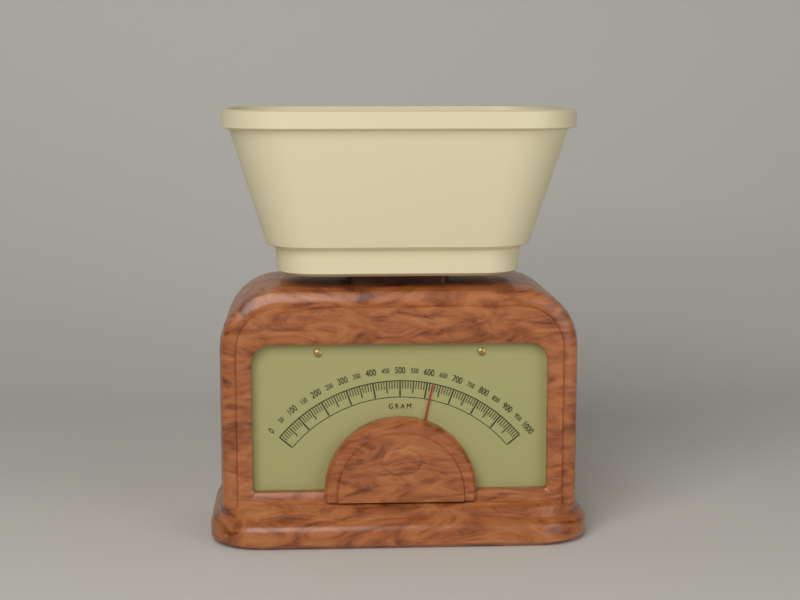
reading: 620 g
